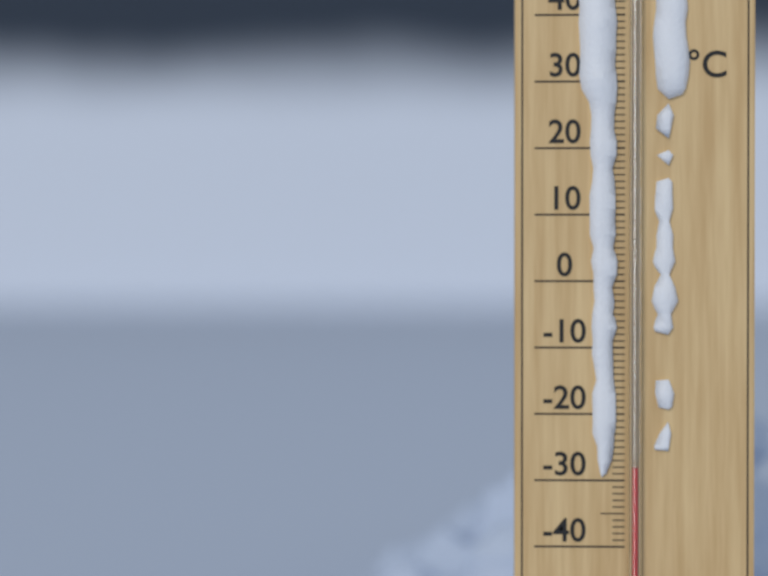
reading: -28 °C
